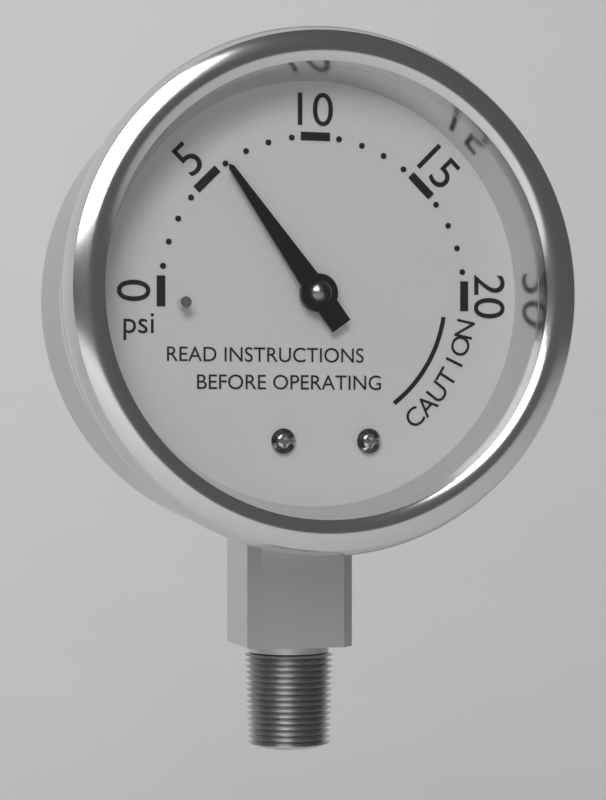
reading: 6 psi
